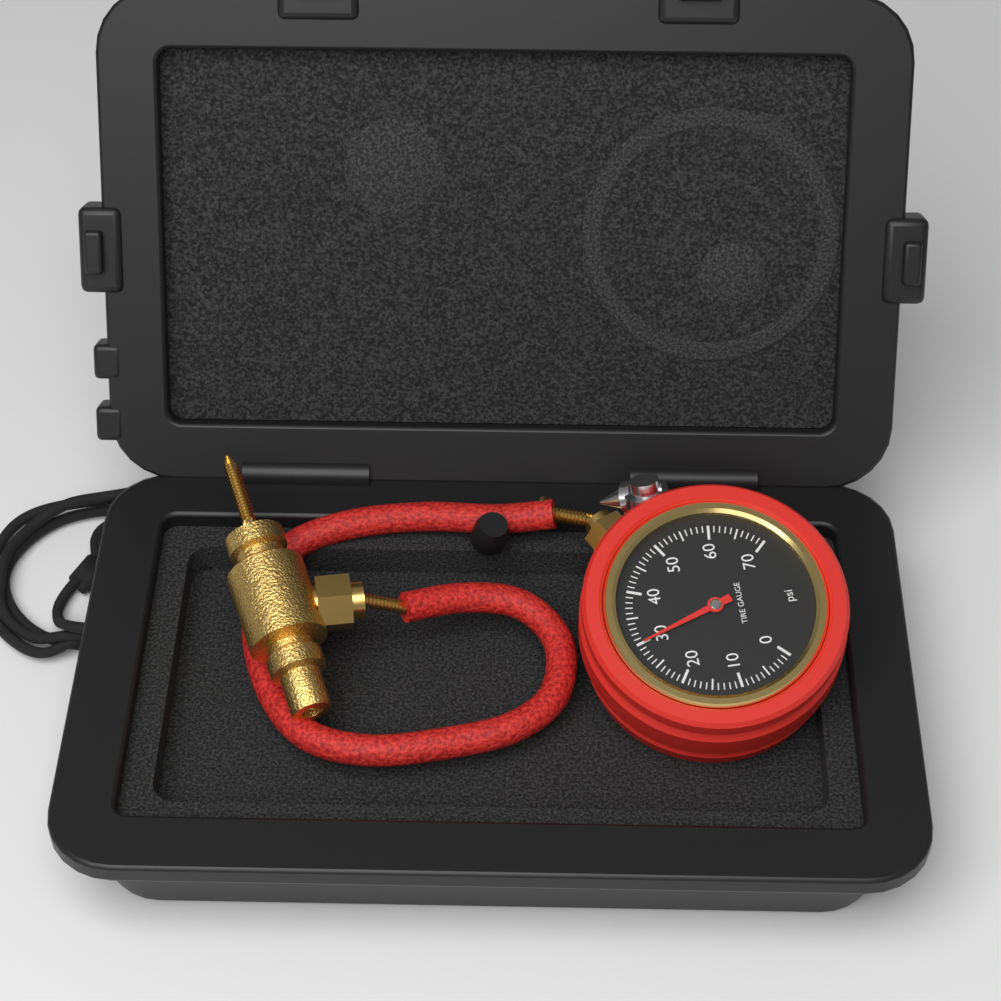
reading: 30 psi
